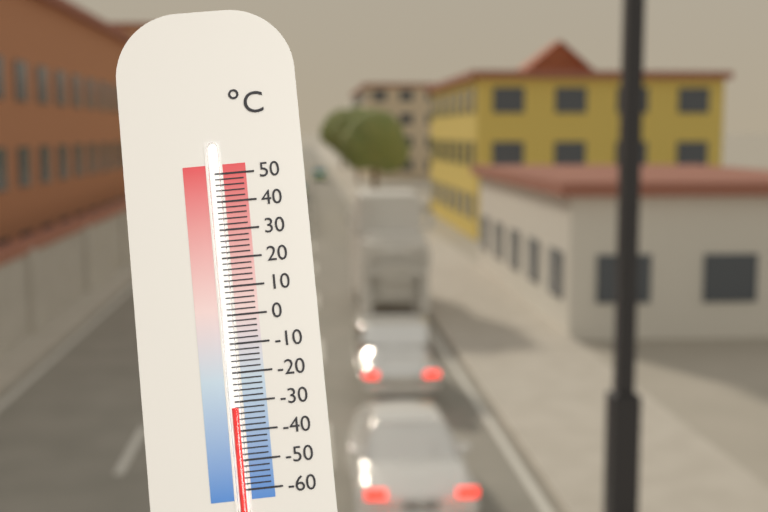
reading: -32 °C
